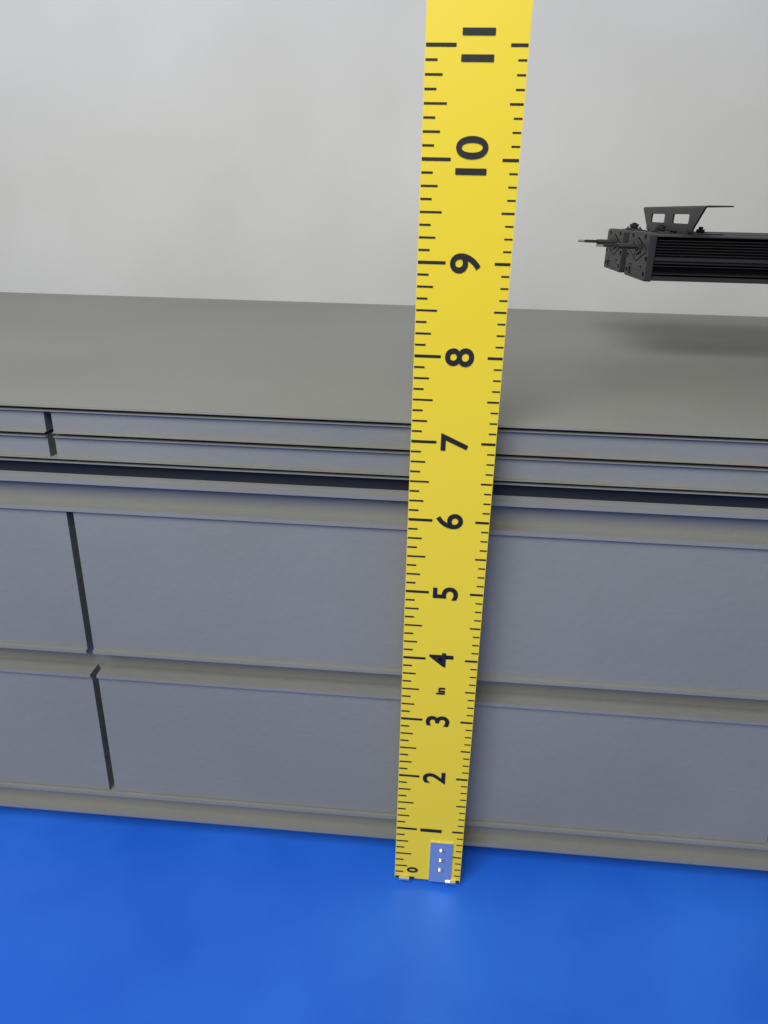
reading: 7.125 in
